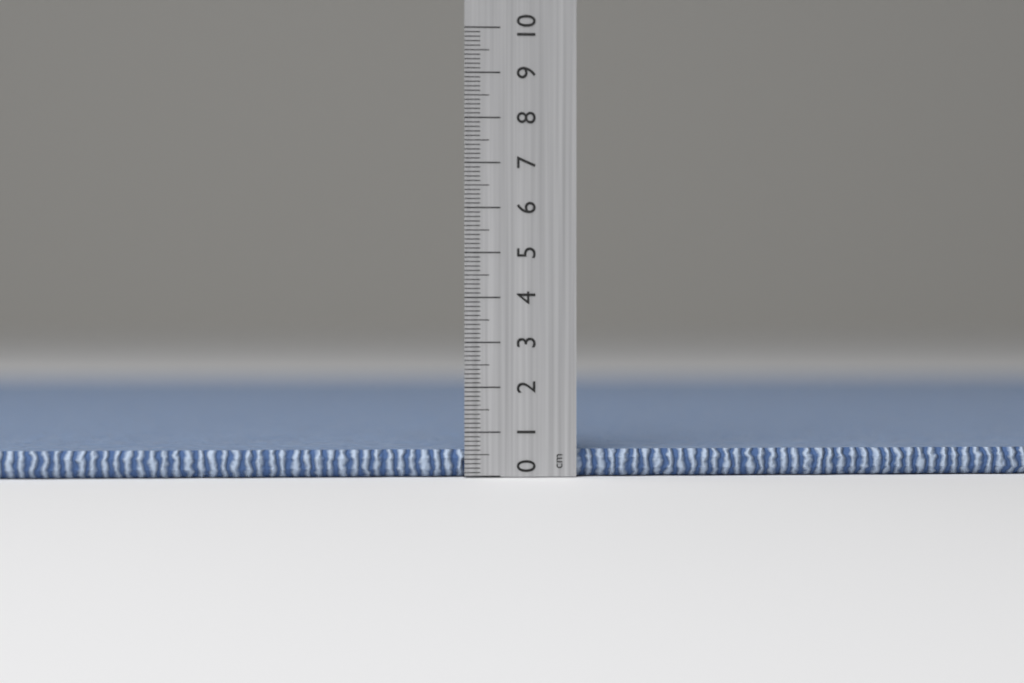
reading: 0.6 cm
